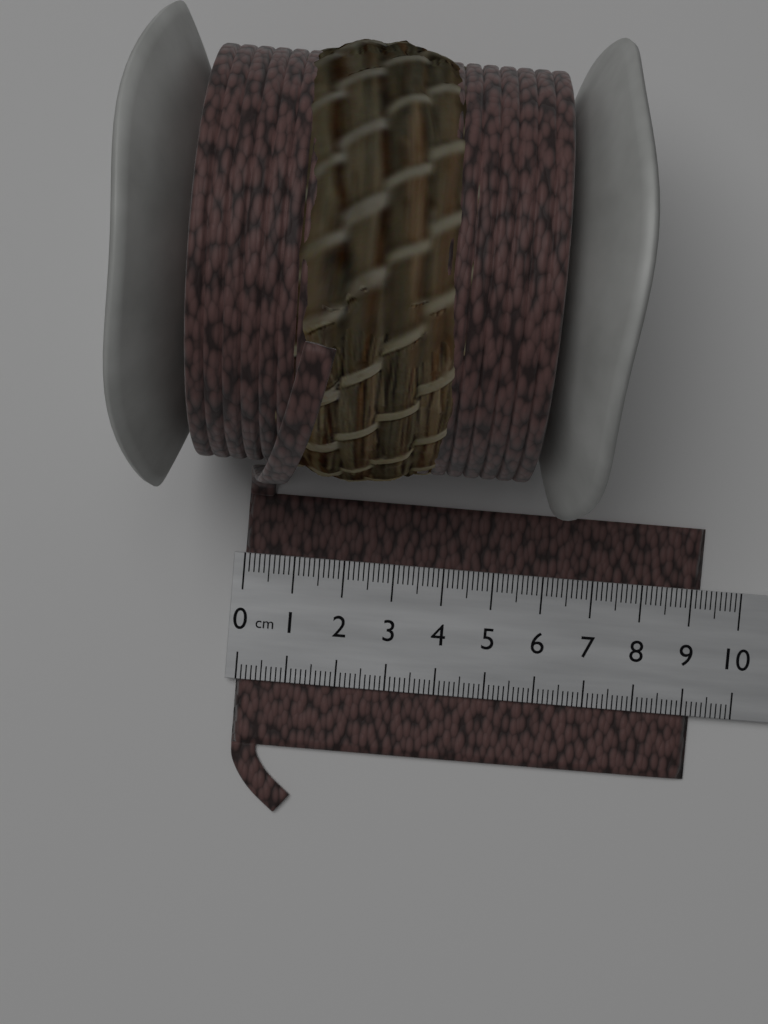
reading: 9.2 cm
